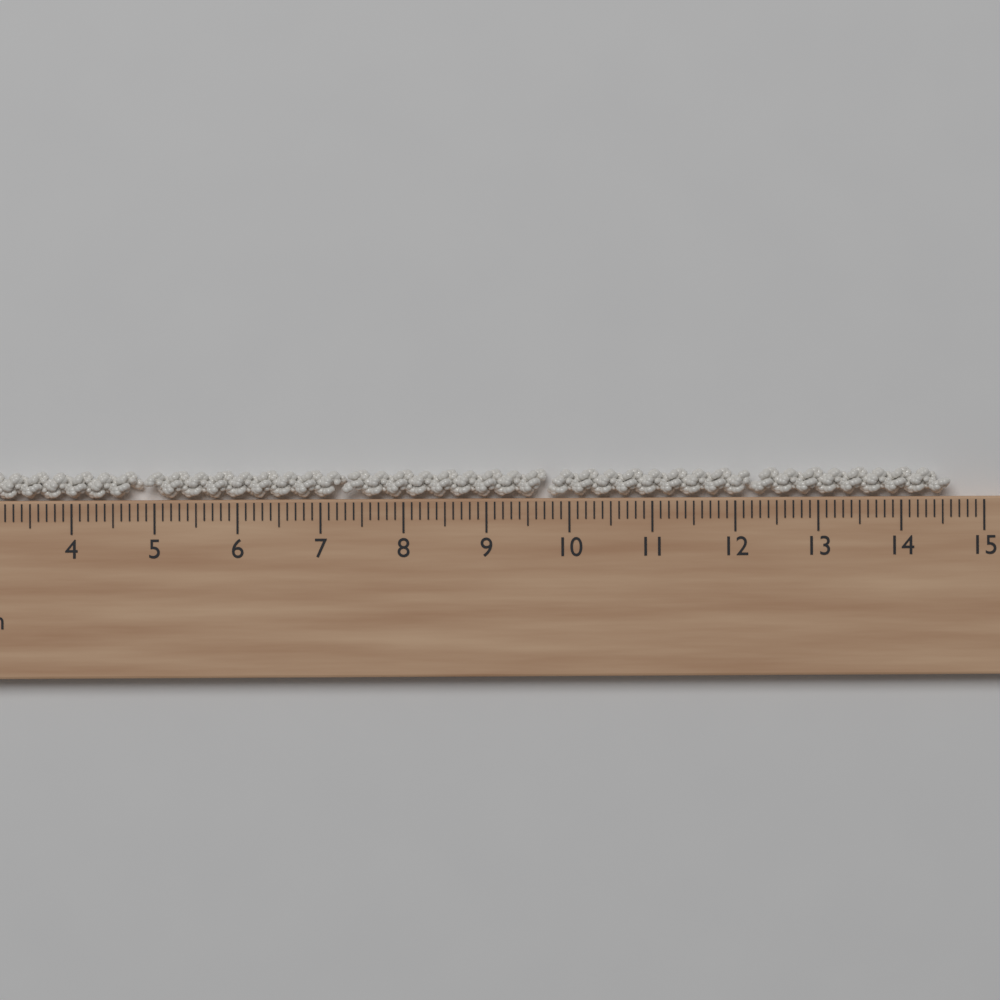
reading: 14.6 cm
